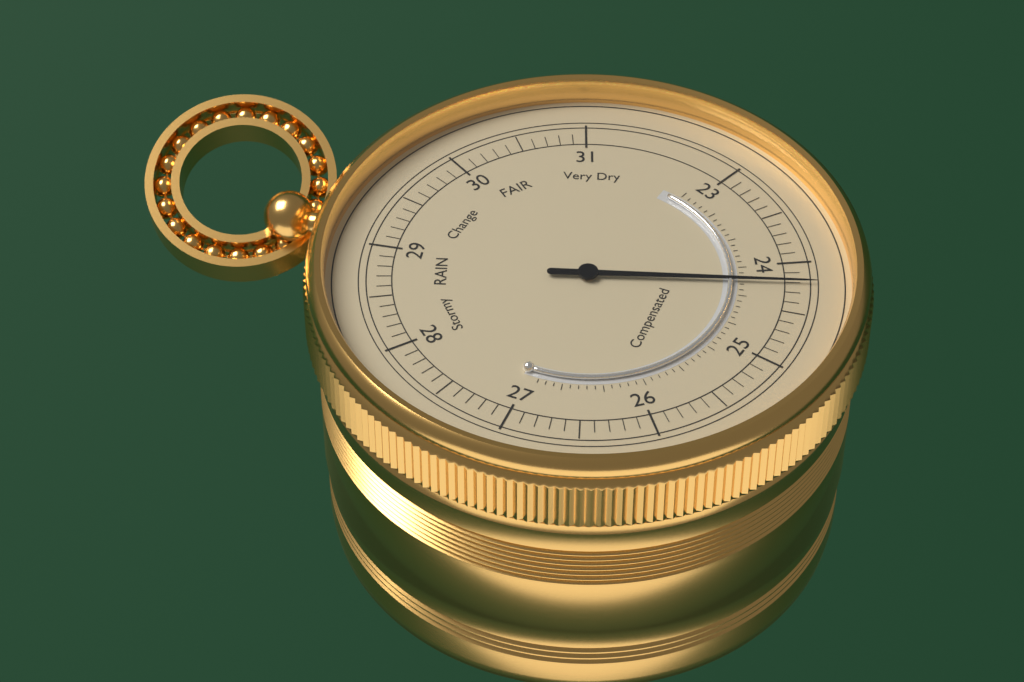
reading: 24.2 (no unit)
